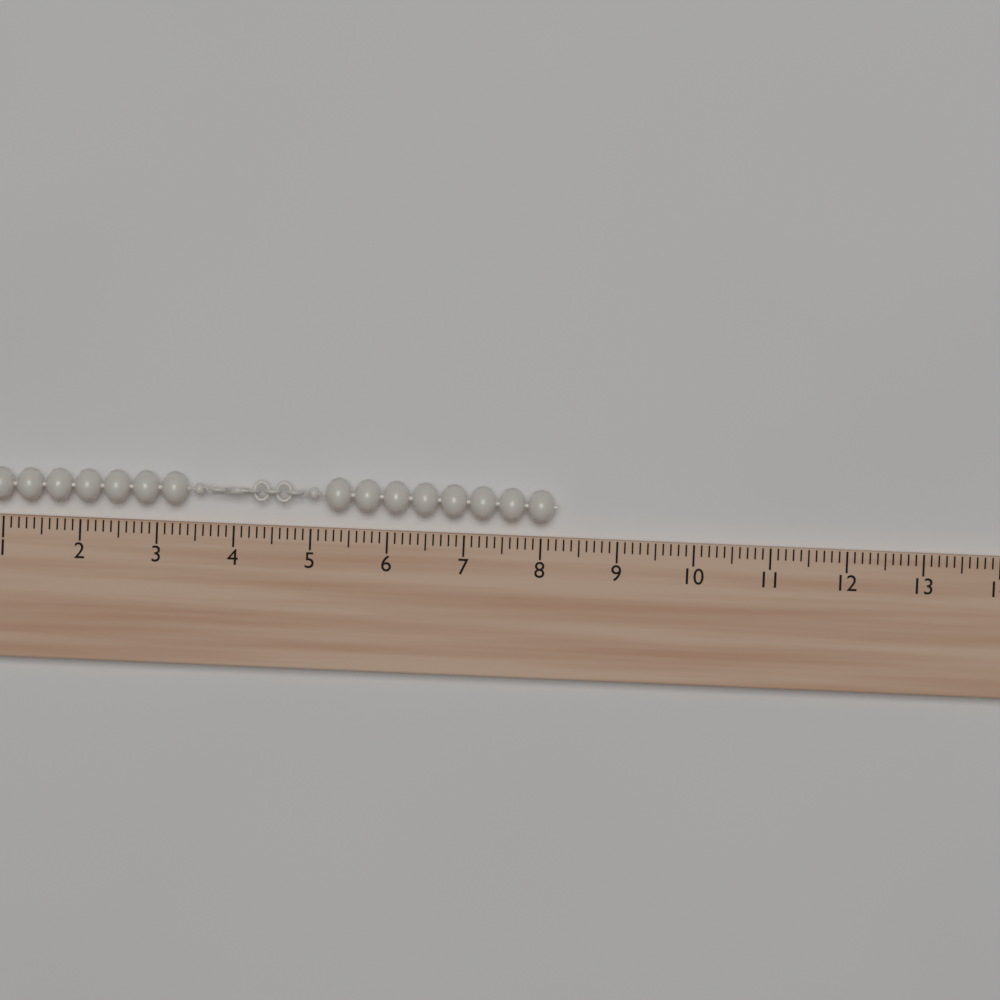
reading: 8.2 (no unit)
